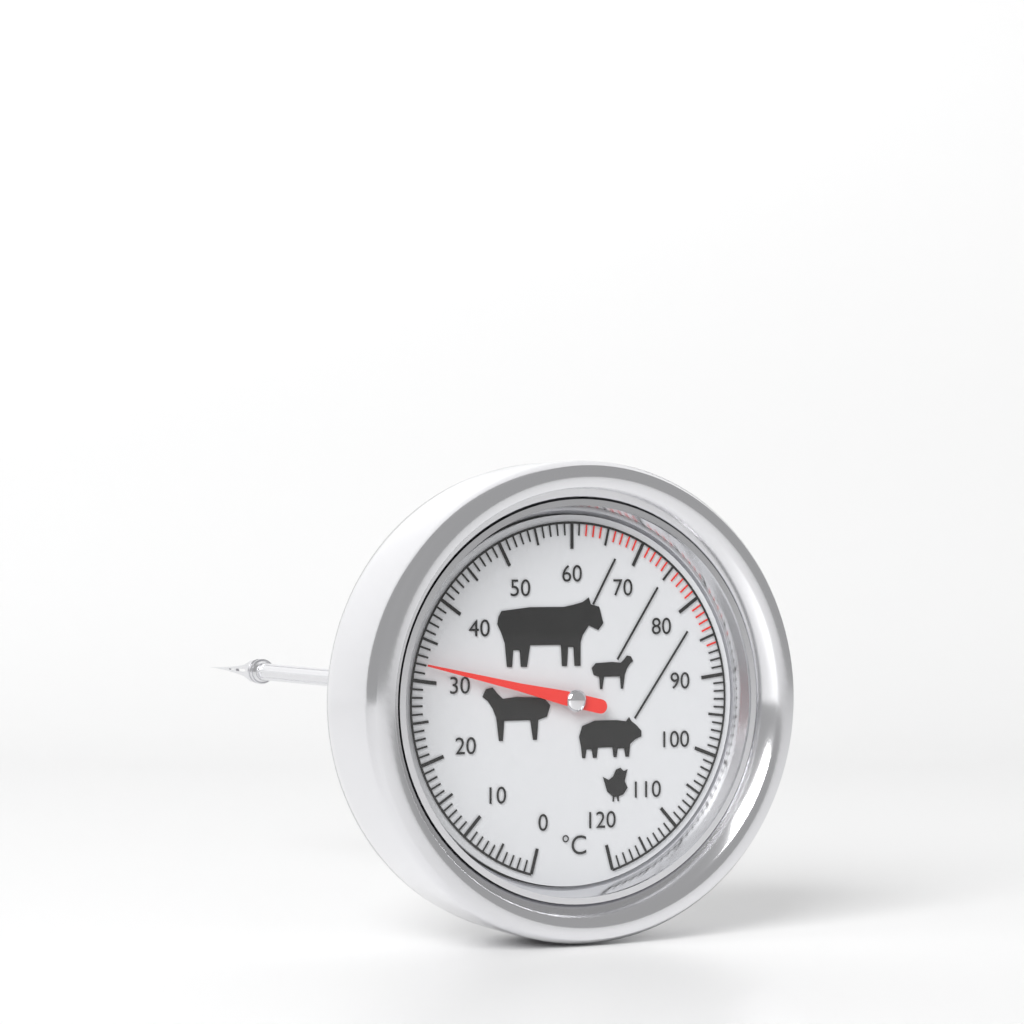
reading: 32 °C
